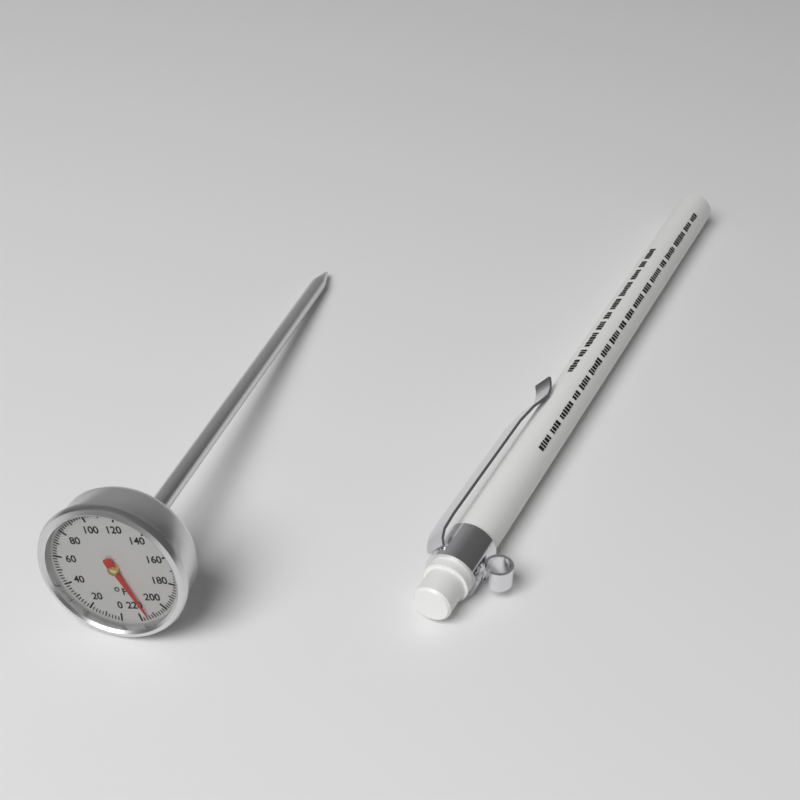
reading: 214 °F
